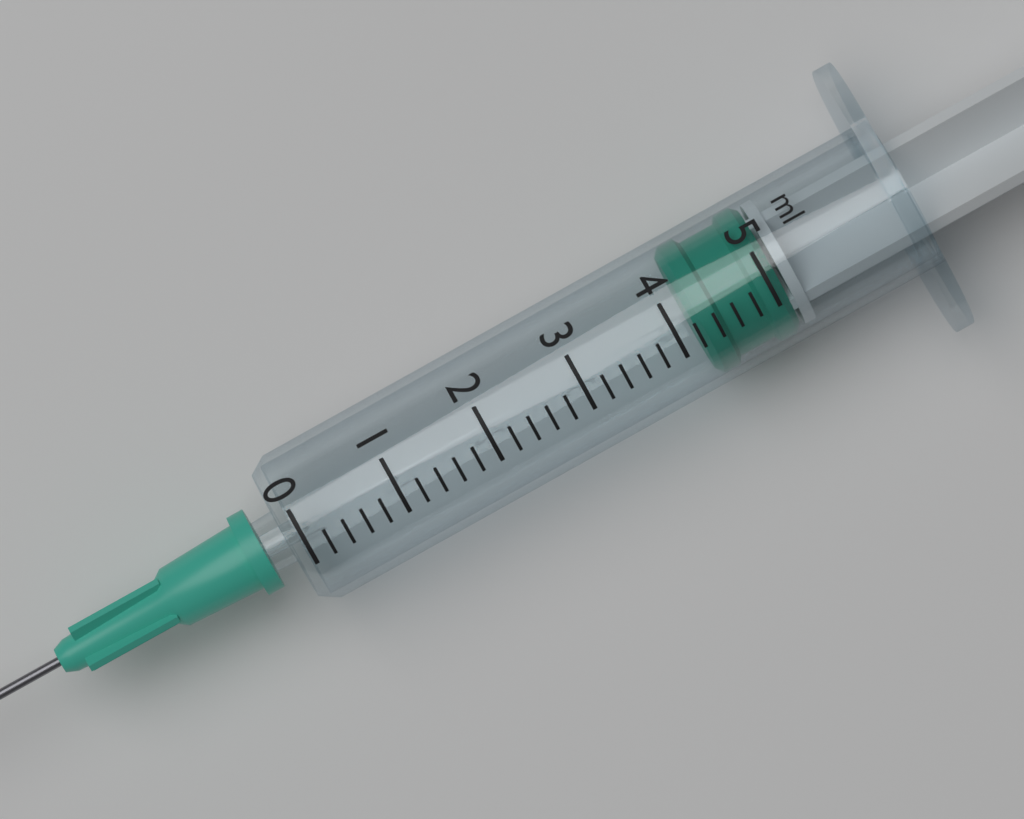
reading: 4.2 ml
